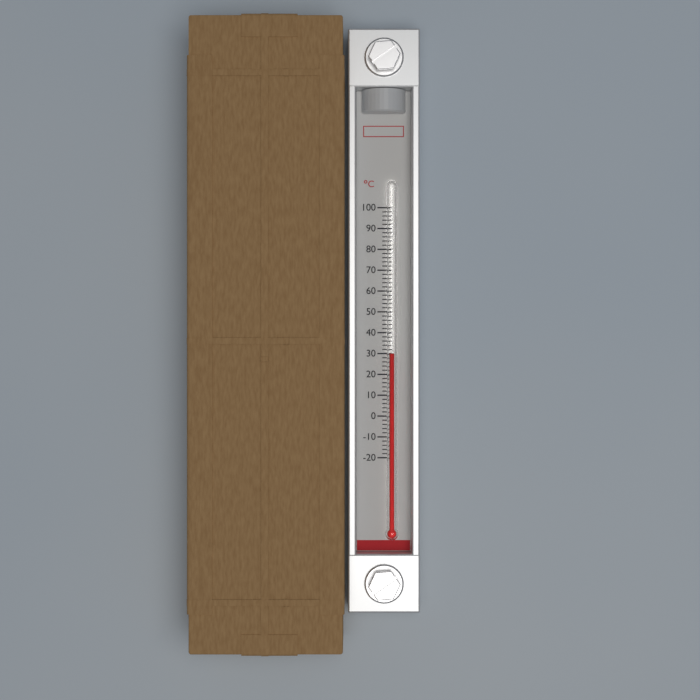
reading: 30 °C
